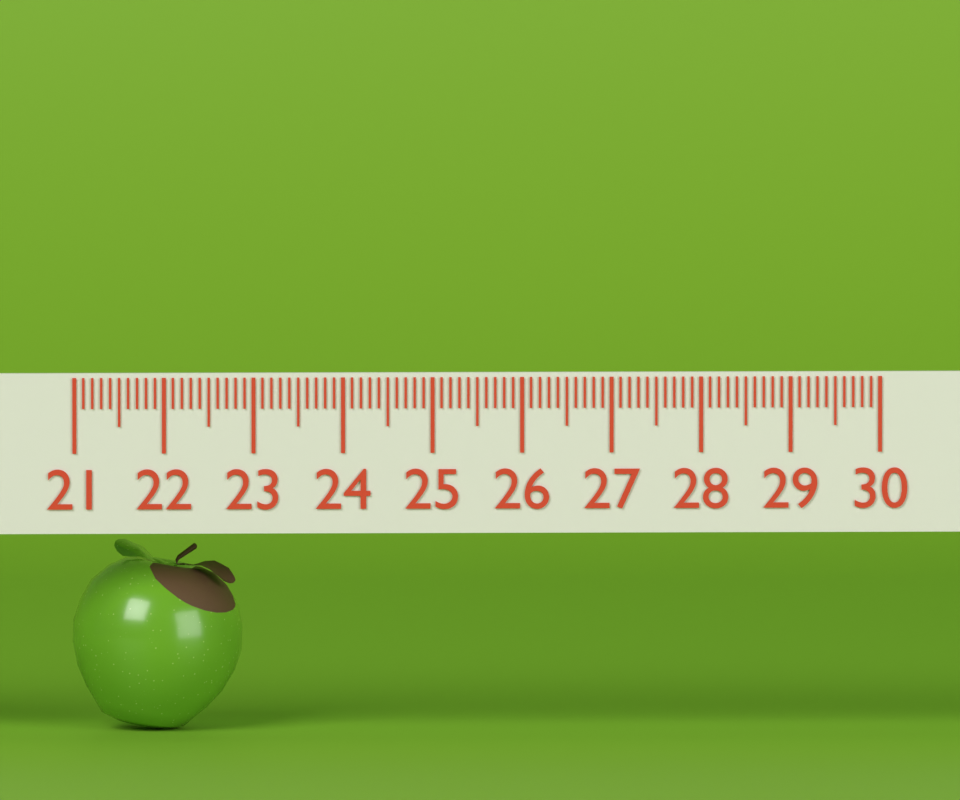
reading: 22.9 (no unit)
